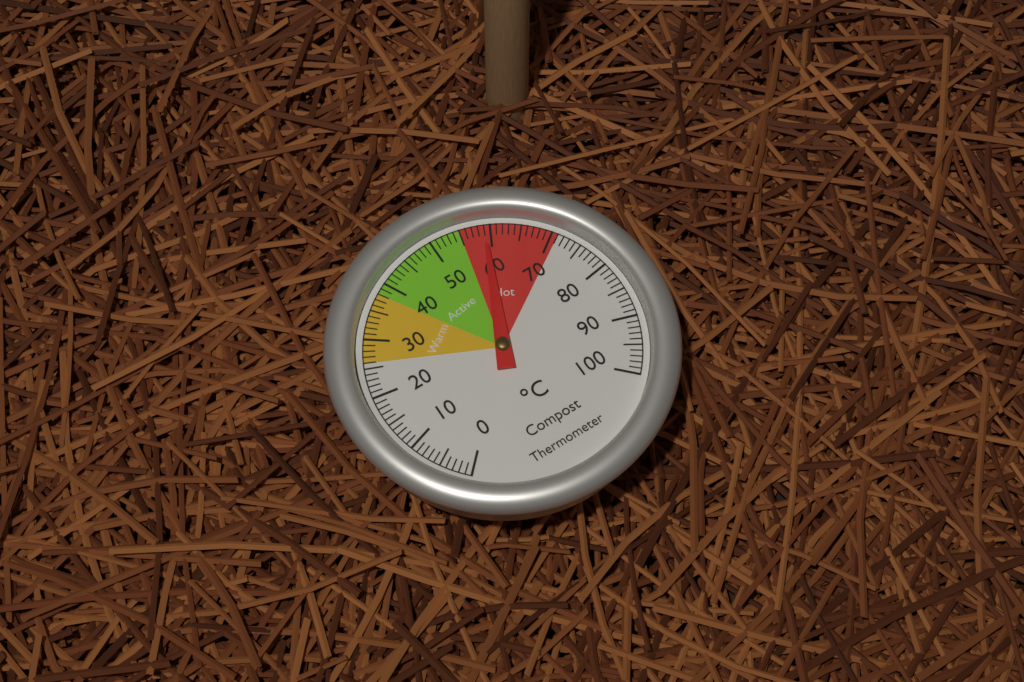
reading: 59 °C
